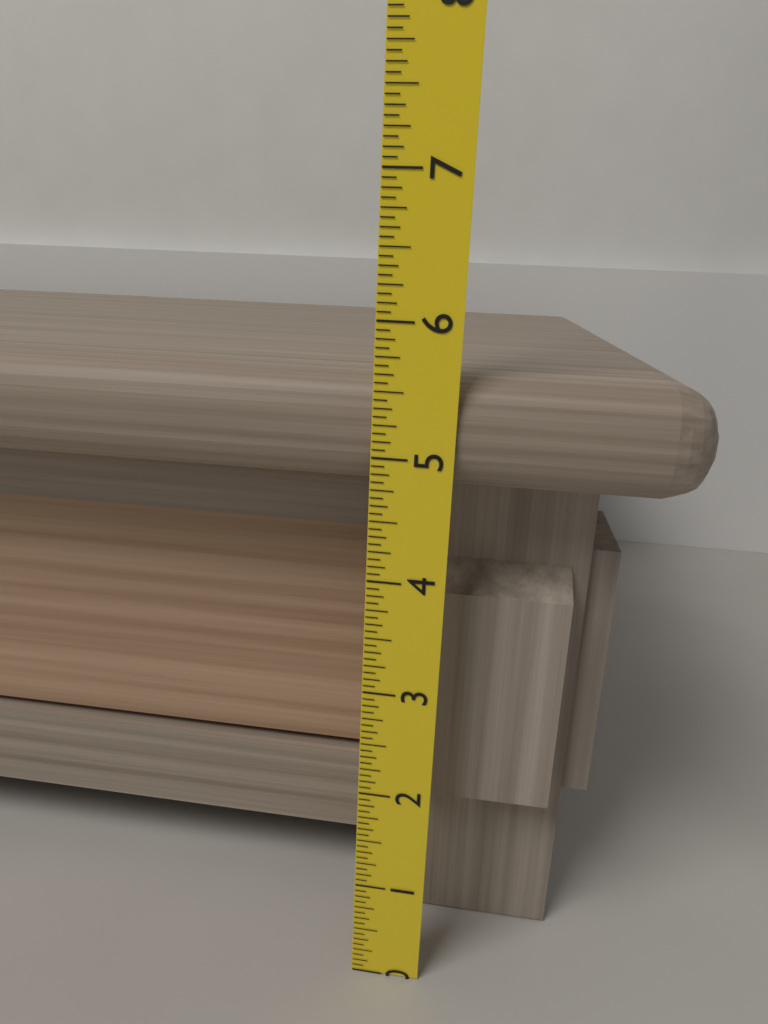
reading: 5.6250 (no unit)
